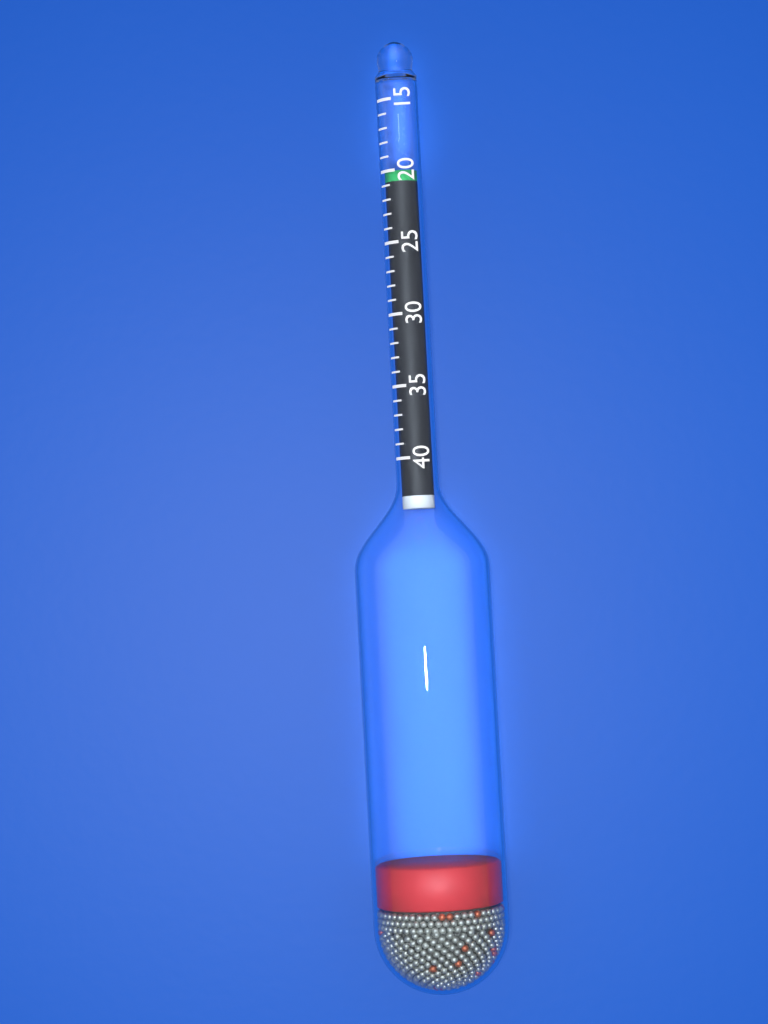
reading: 20 (no unit)
